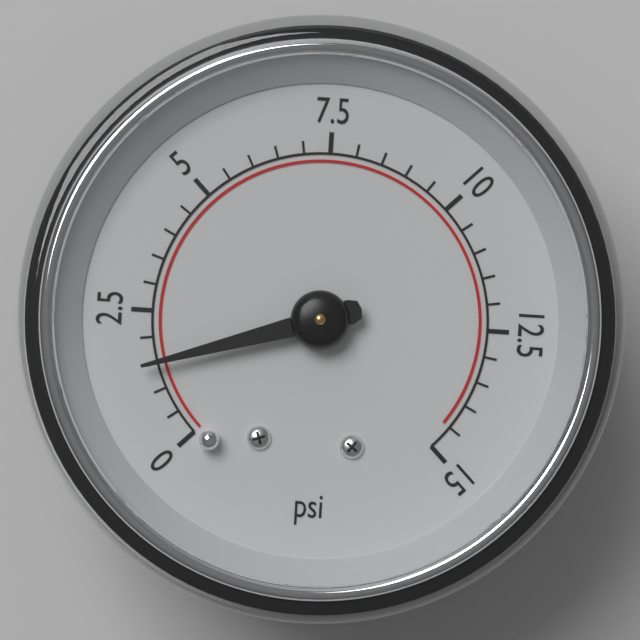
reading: 1.5 psi
